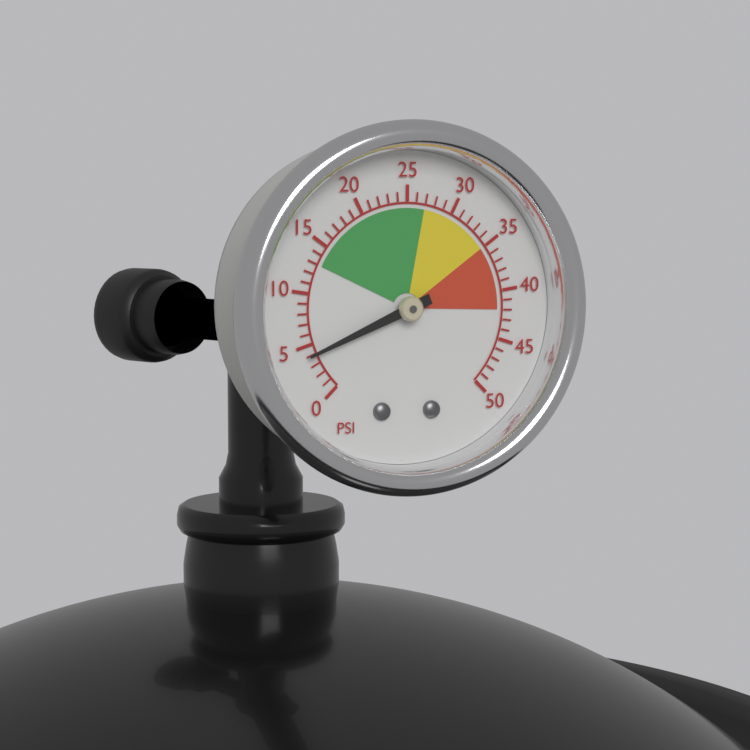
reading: 4 psi
